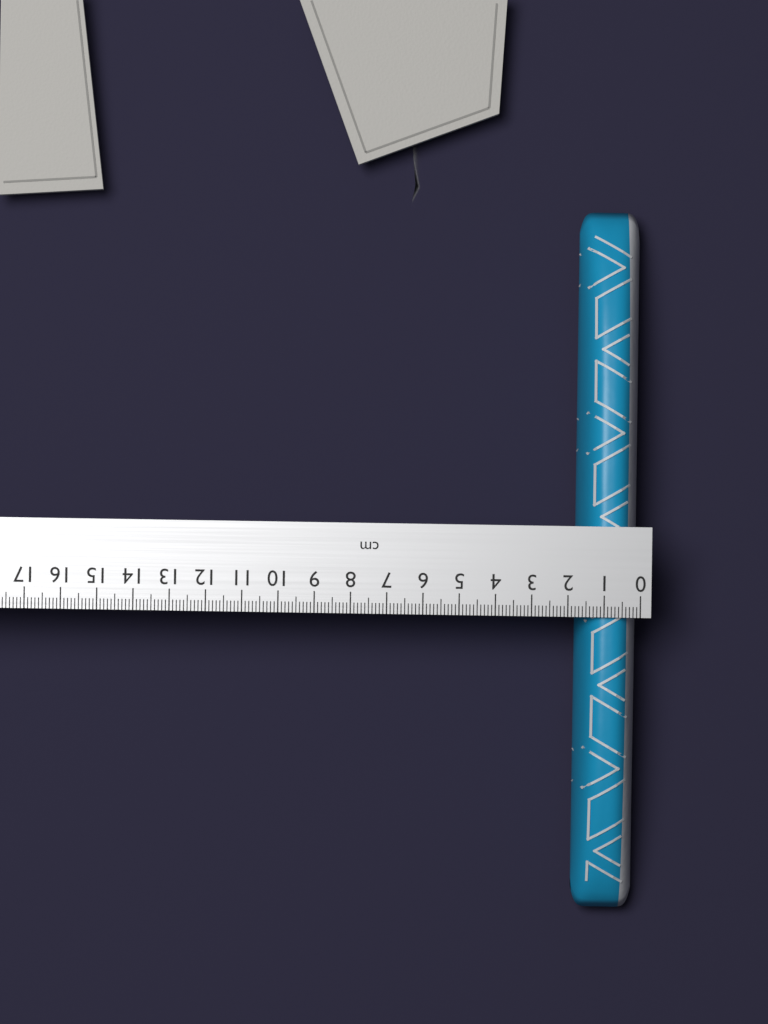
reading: 1.7 cm
